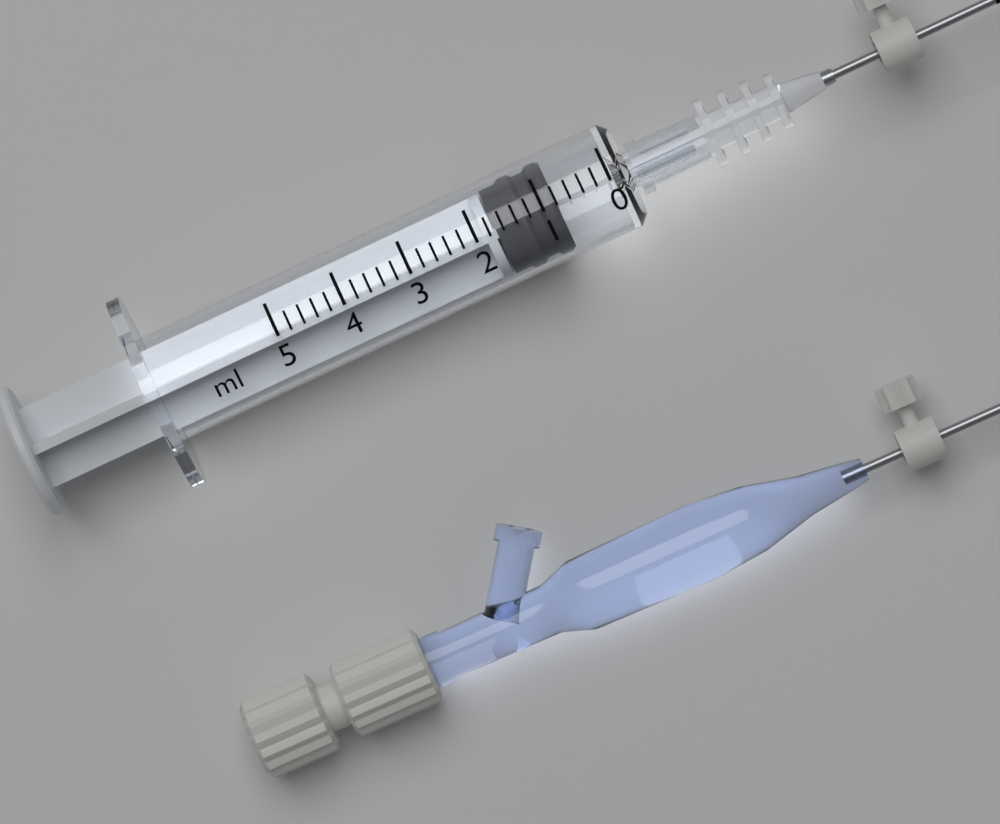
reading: 0.8 ml
